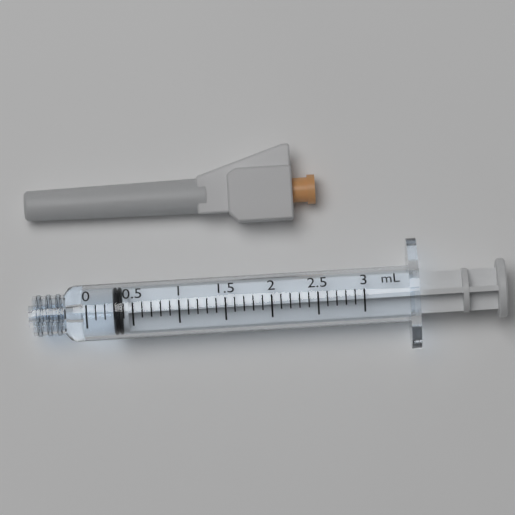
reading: 0.3 ml
